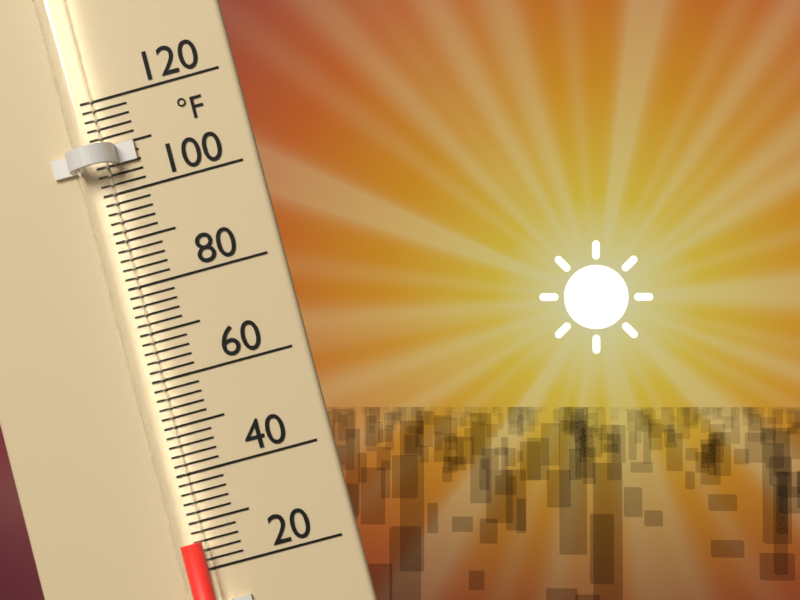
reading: 26 °F
